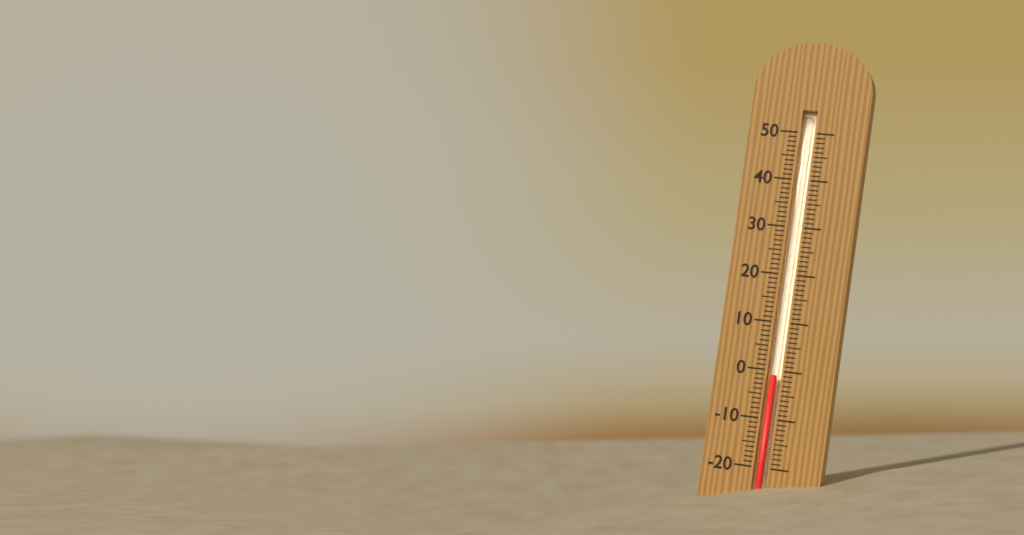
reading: -1 (no unit)
